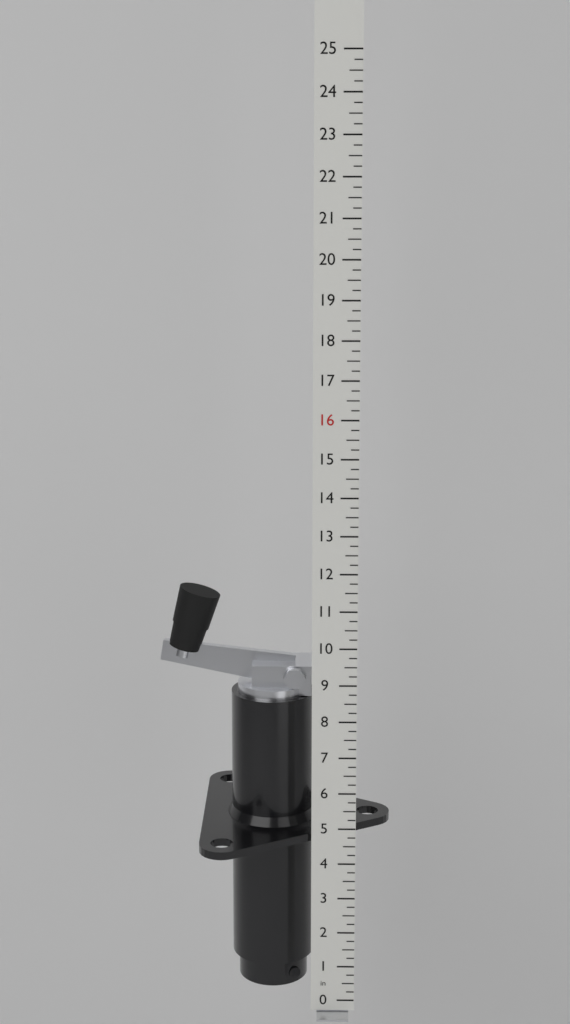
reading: 11.25 in
